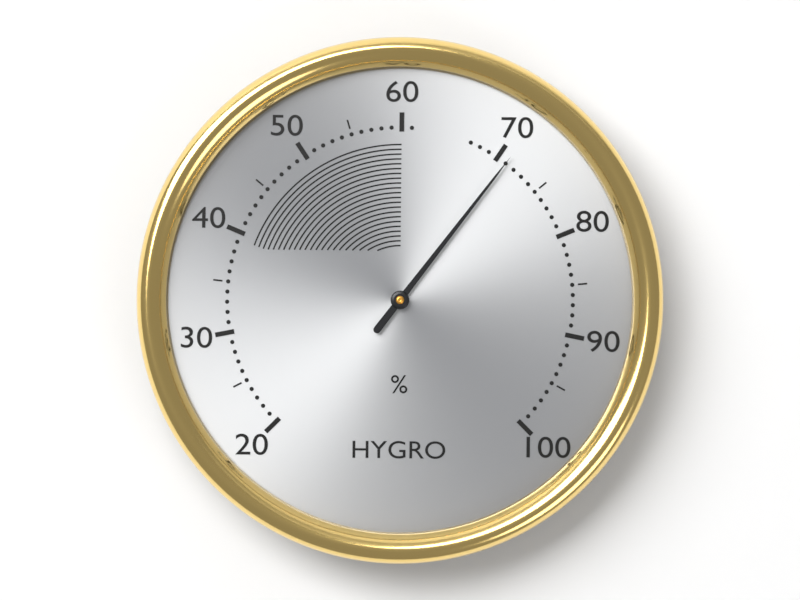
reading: 71 %
